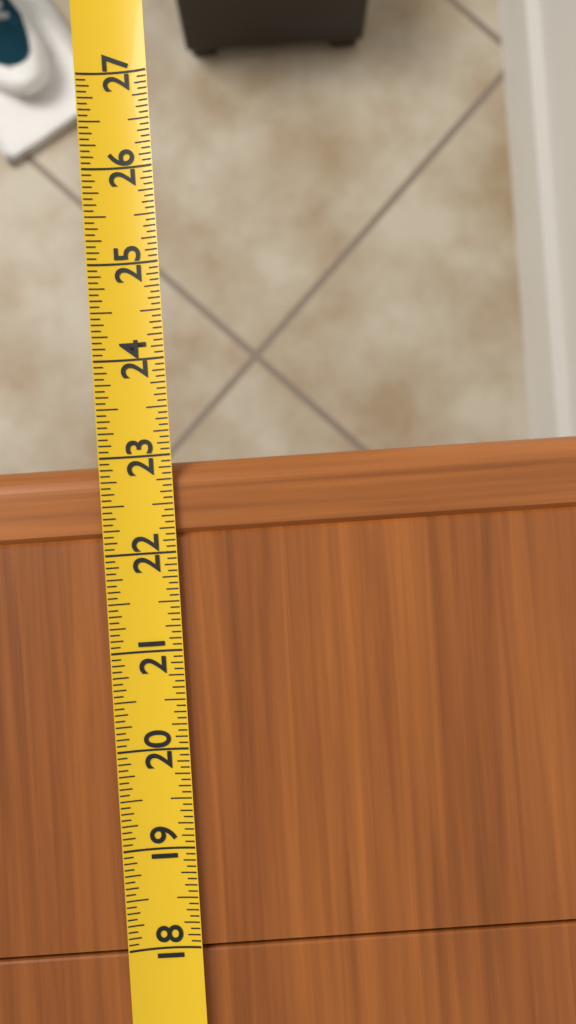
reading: 22.9375 (no unit)
